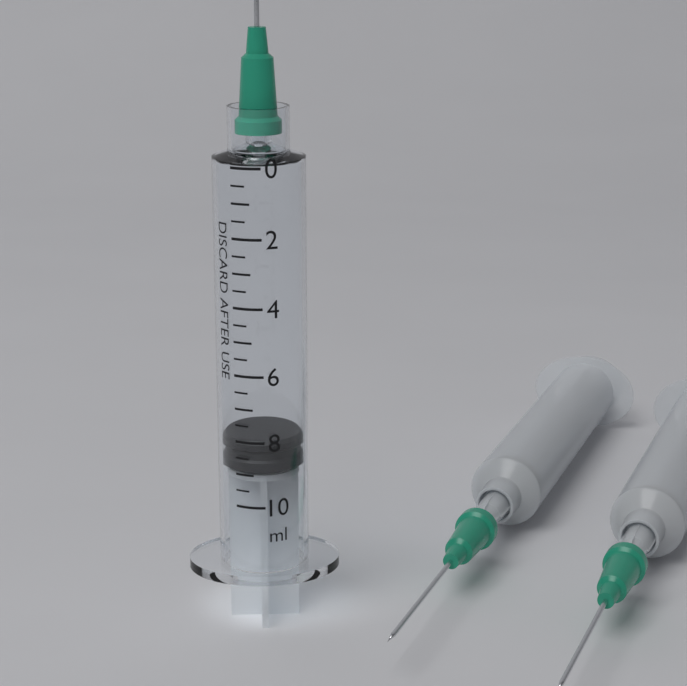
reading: 8.0 ml
